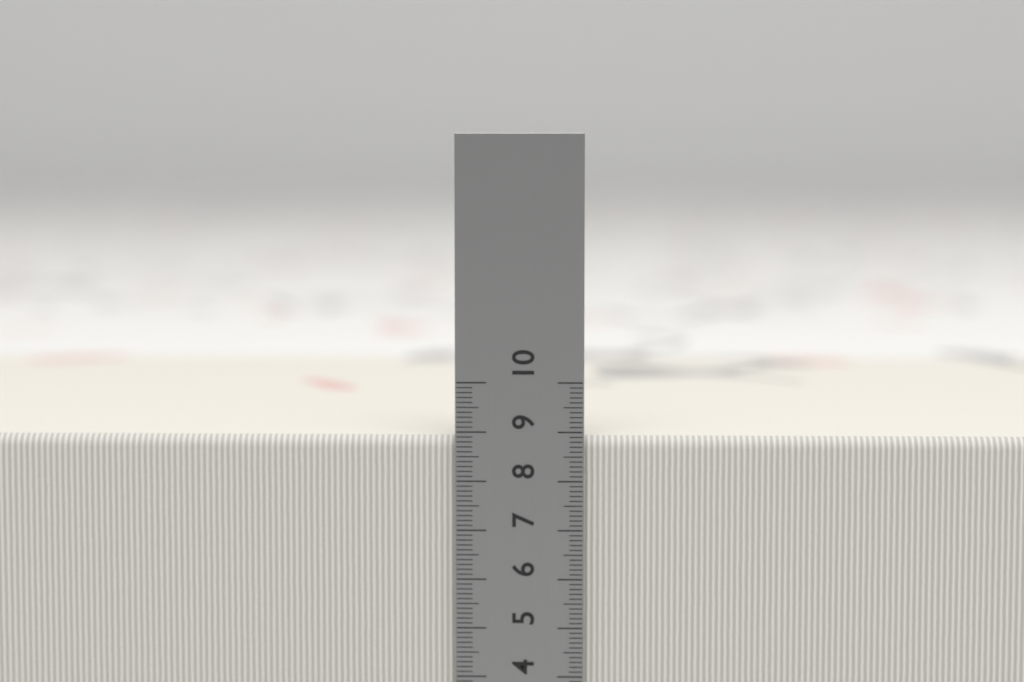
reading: 8.9 cm
